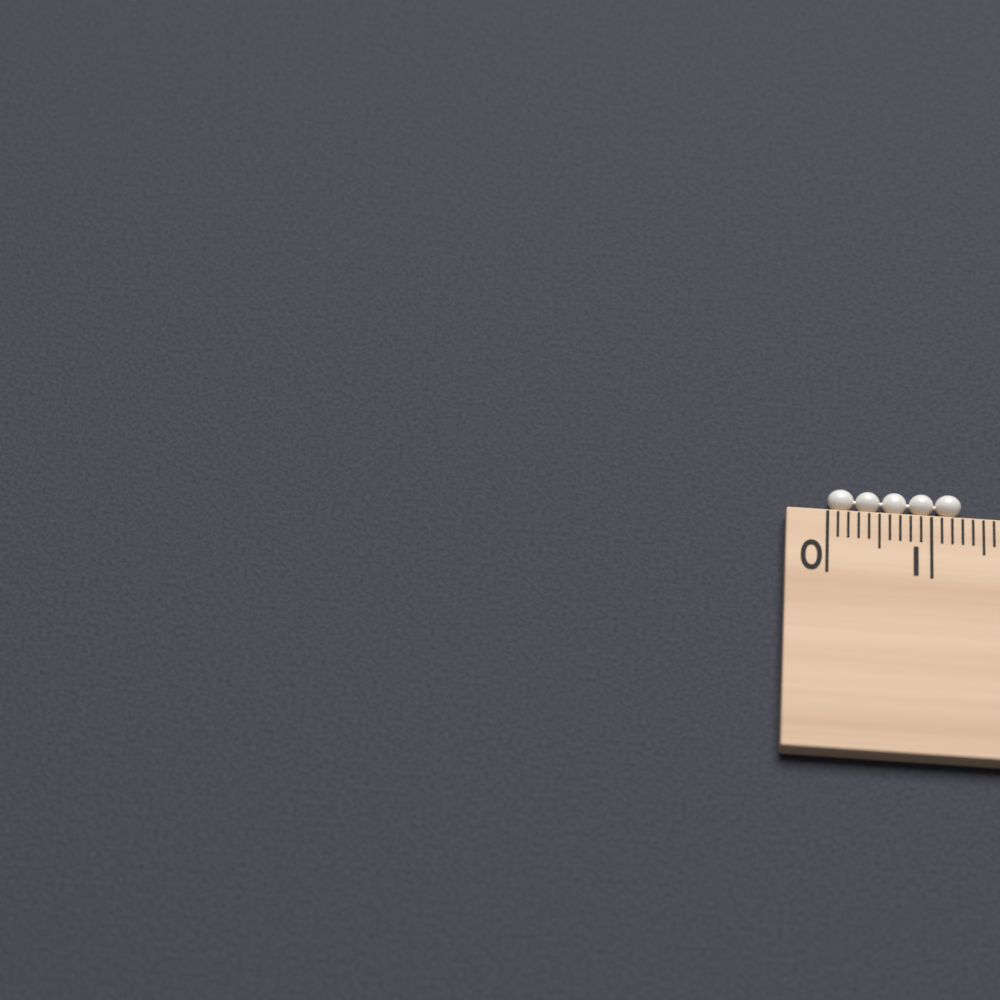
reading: 1.3 cm
